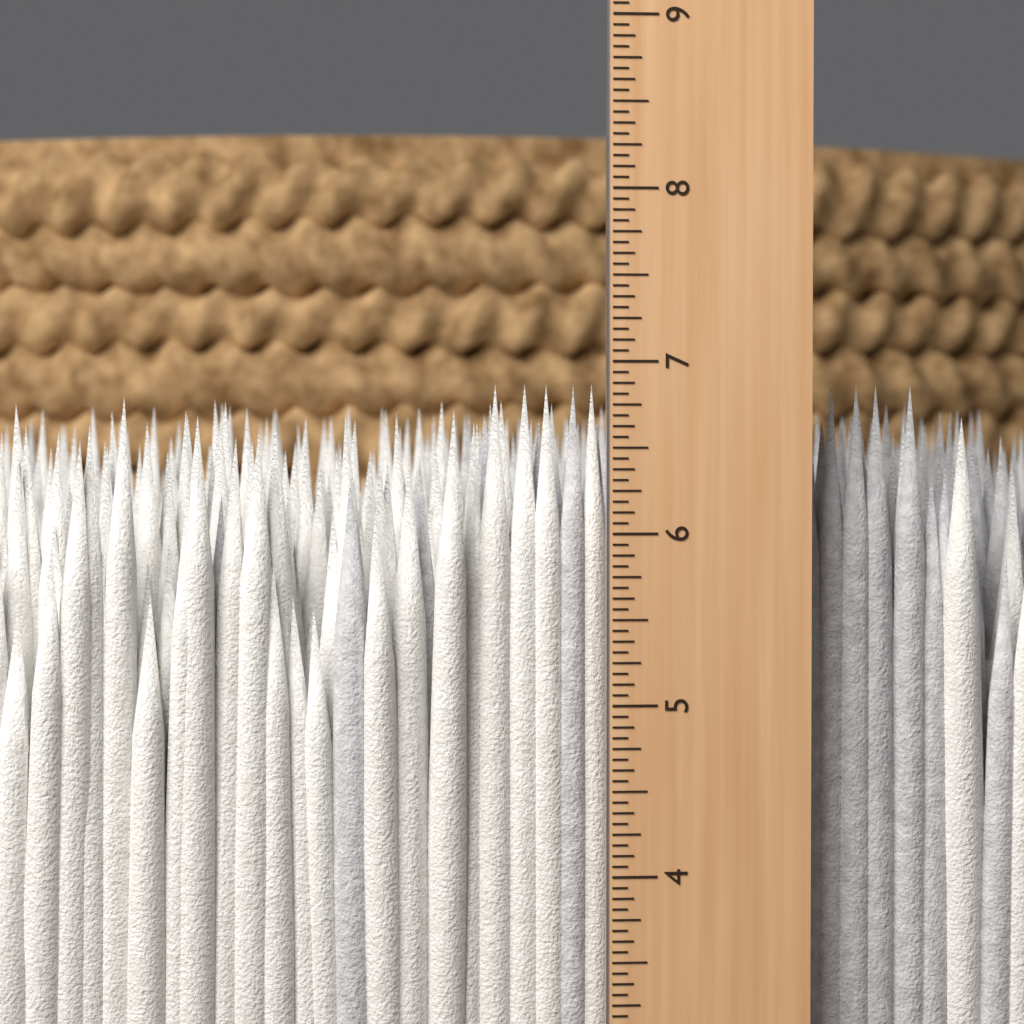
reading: 6.8750 in
